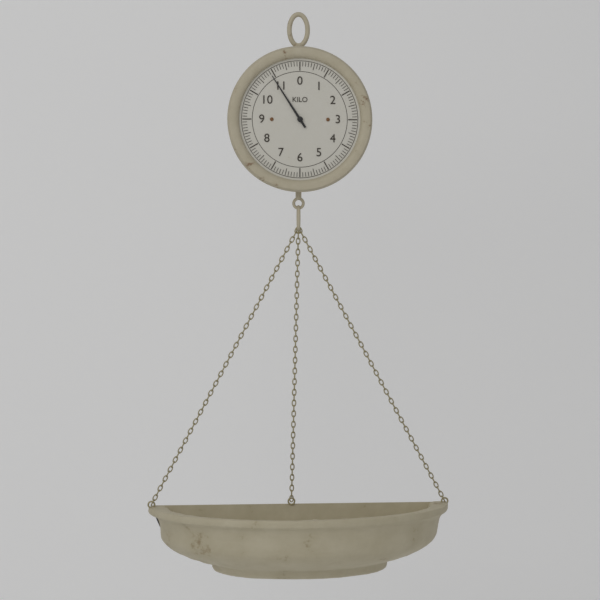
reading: 10.9 kg
